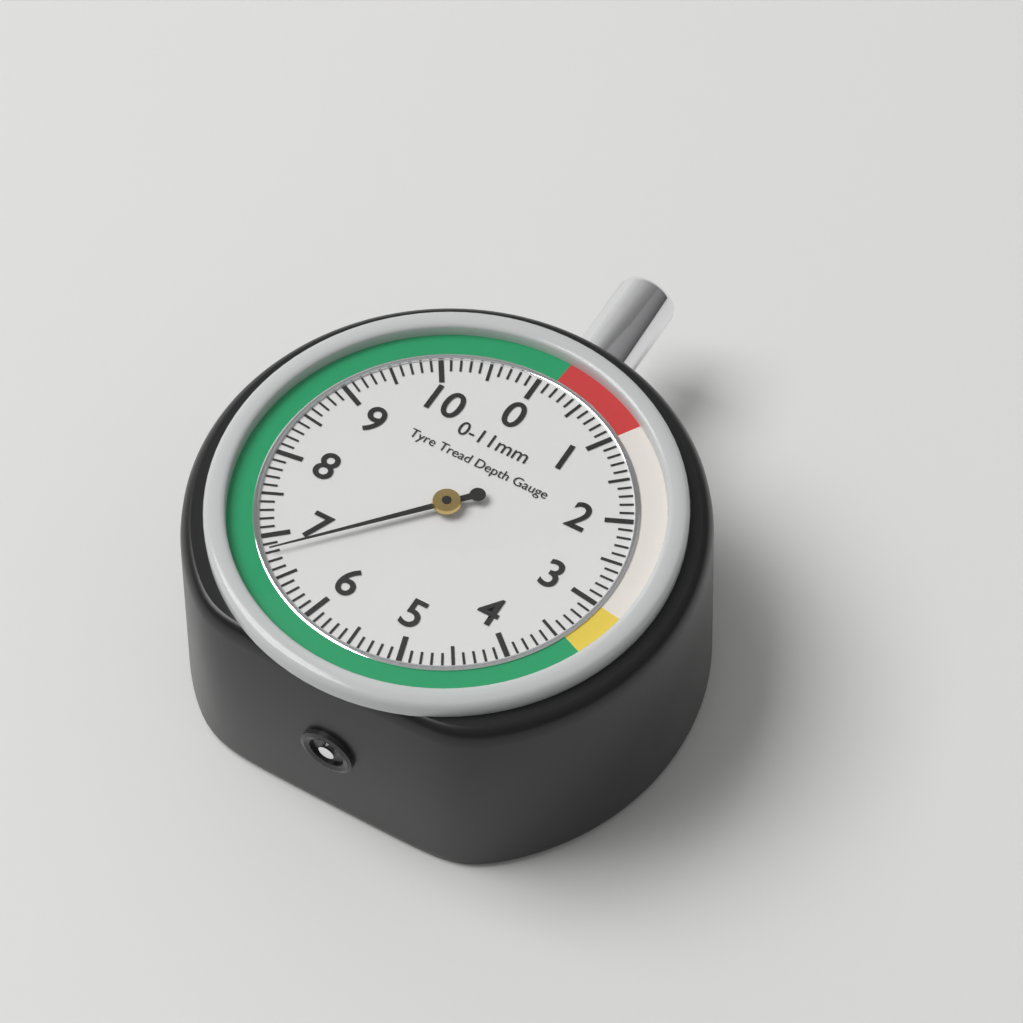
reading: 6.8 mm
